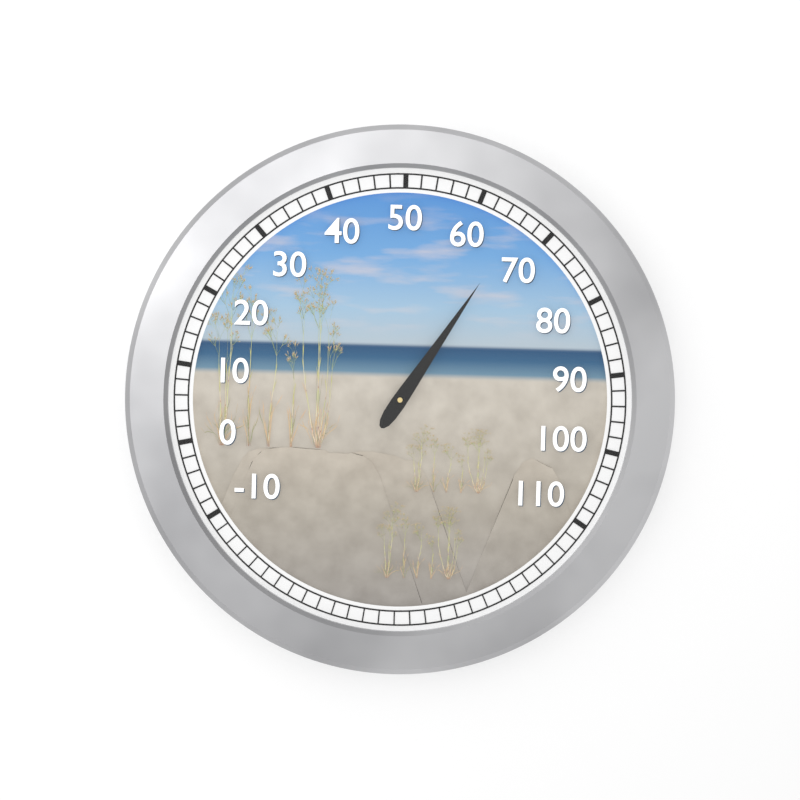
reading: 66 (no unit)
